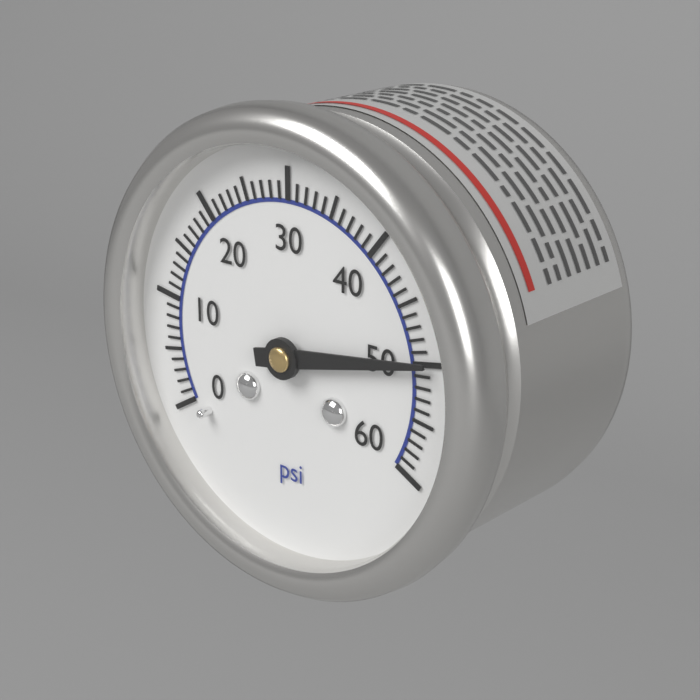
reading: 50 psi
